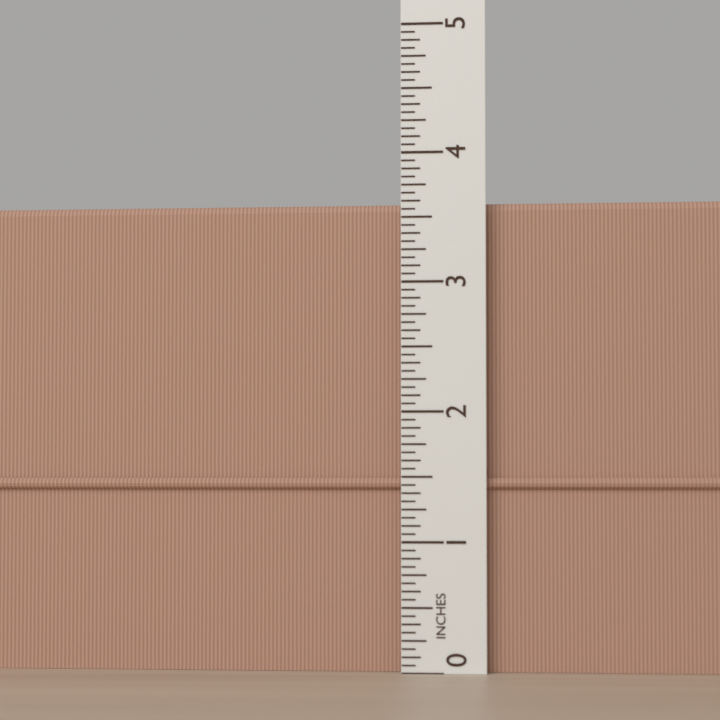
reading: 3.6250 in
